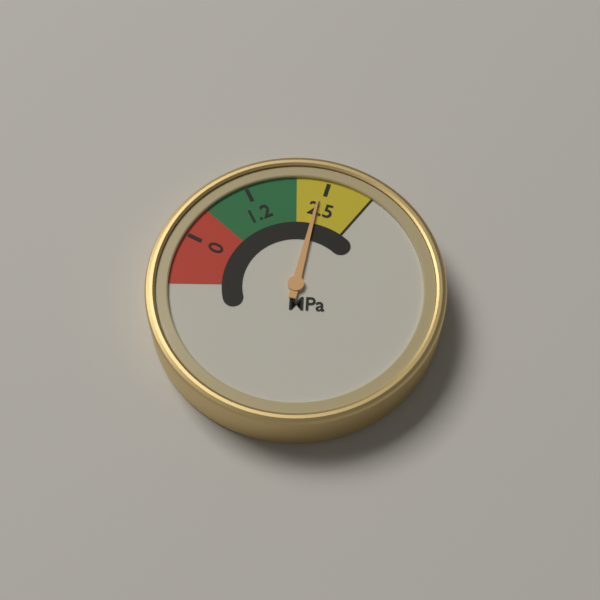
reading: 2.4 MPa
